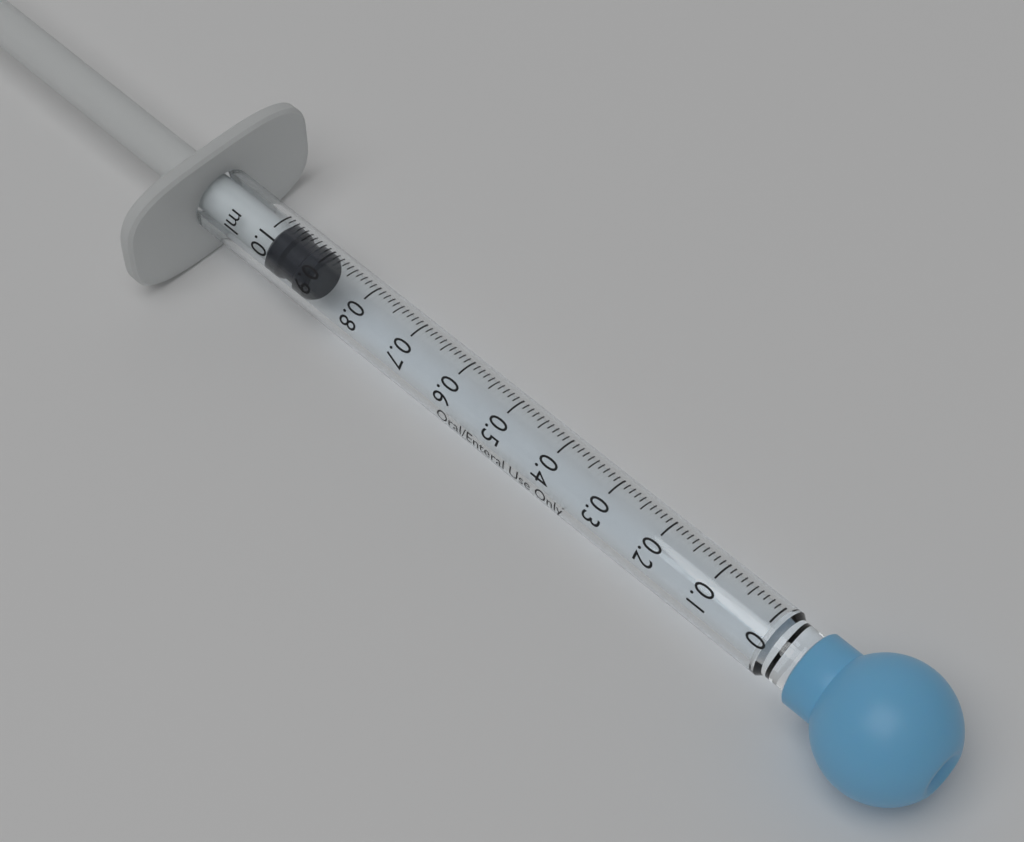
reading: 0.90 ml
